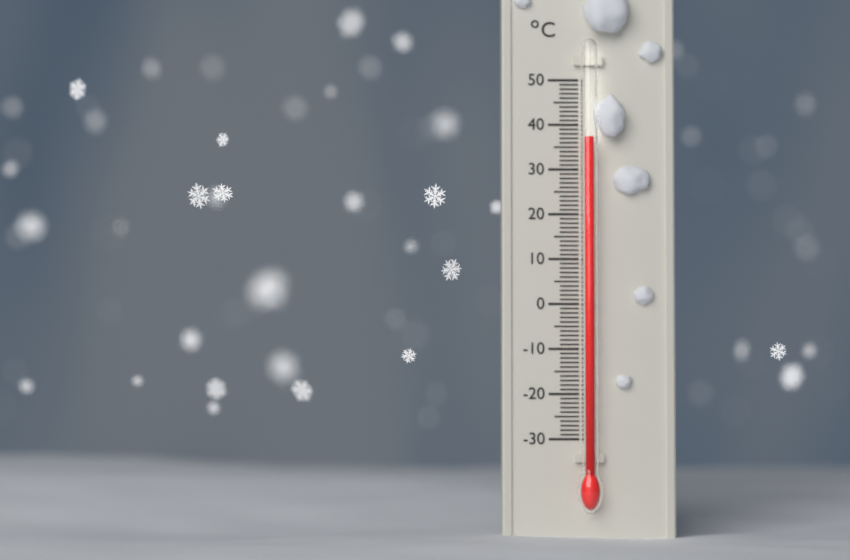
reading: 37 °C
